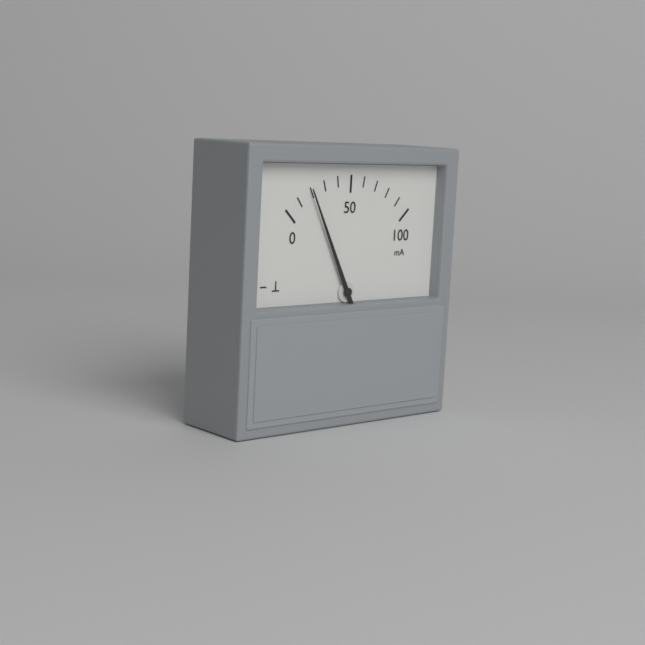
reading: 20 mA
